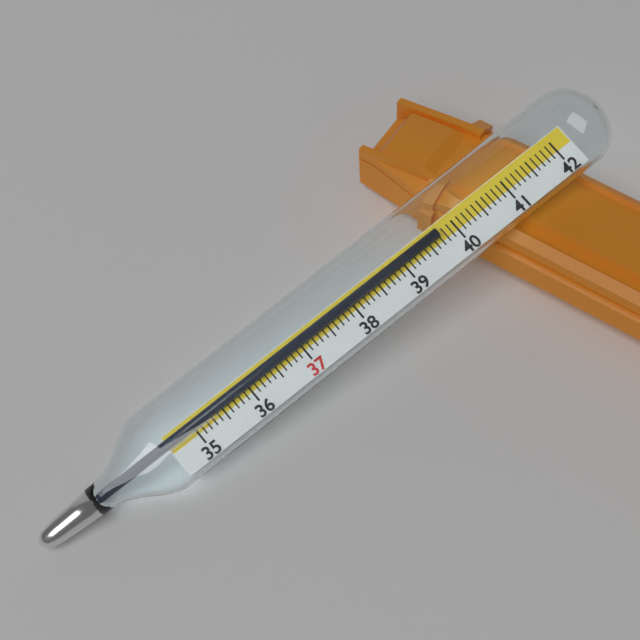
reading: 39.7 (no unit)
